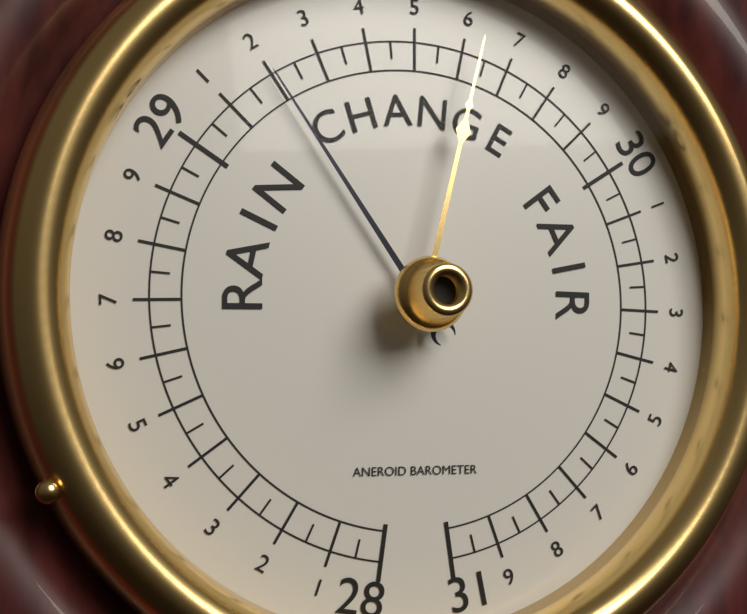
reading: 29.20 (no unit)
